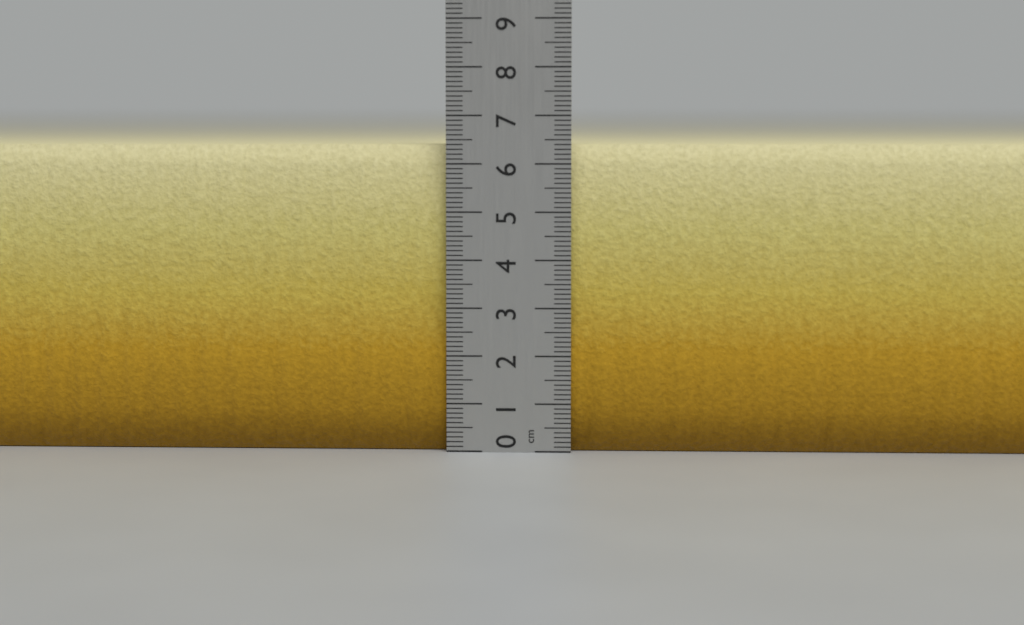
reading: 6.4 cm
